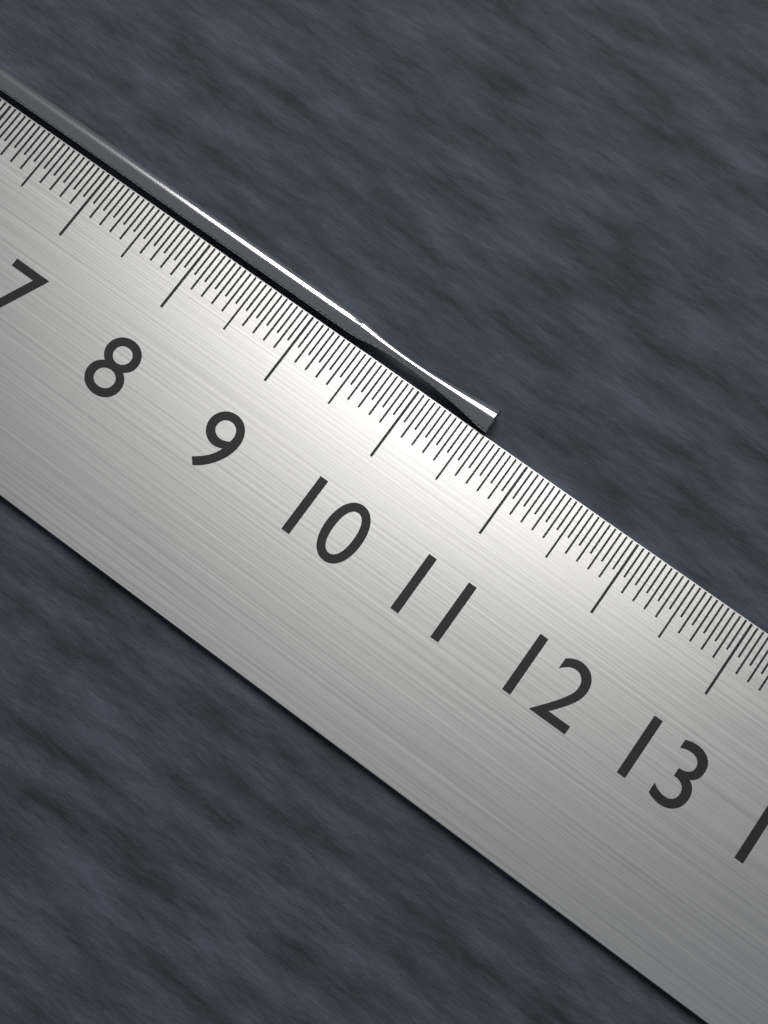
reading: 10.60 cm
